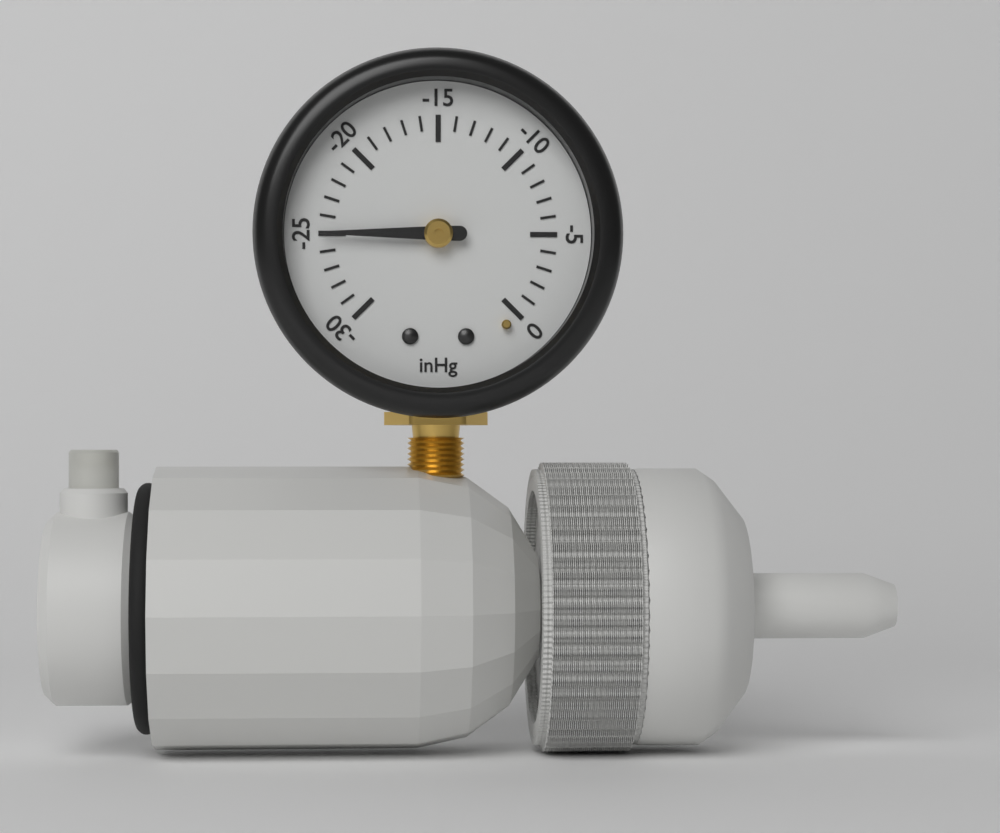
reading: -25 inHg
